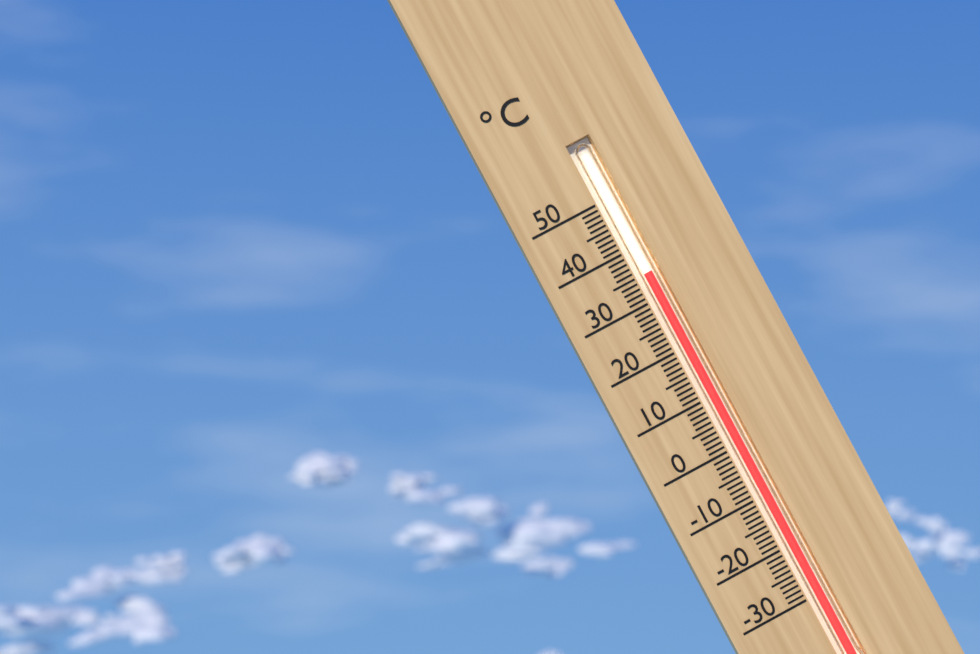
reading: 35 °C
